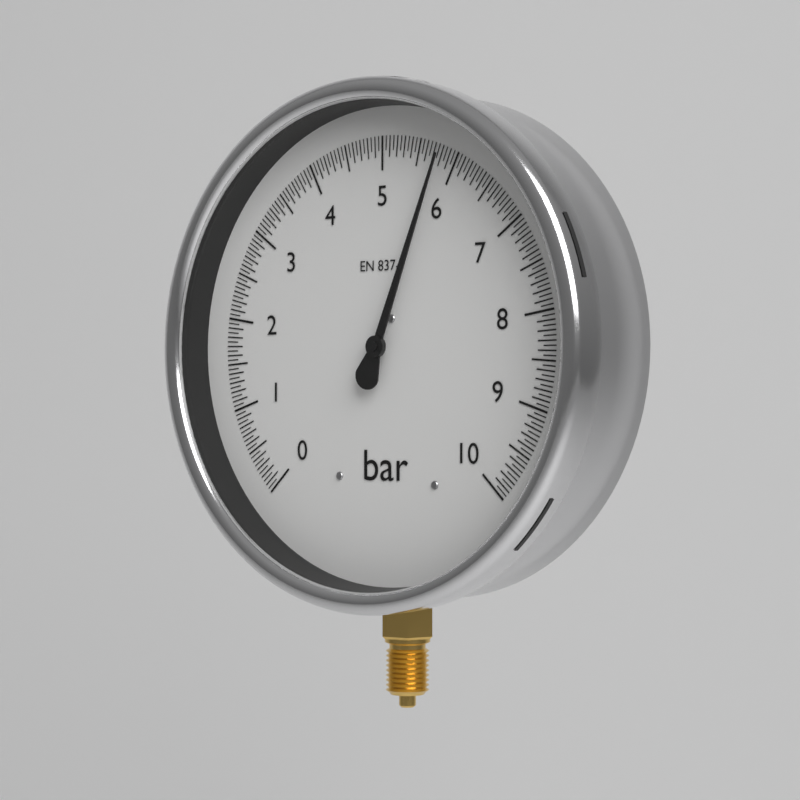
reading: 5.80 bar
